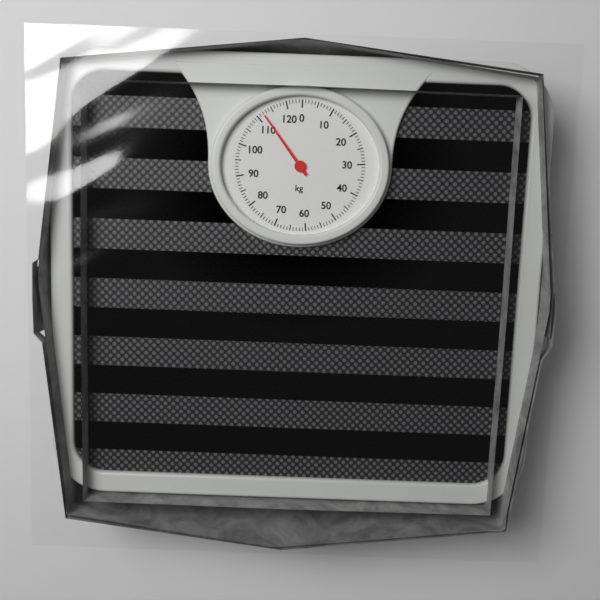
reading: 112 kg
